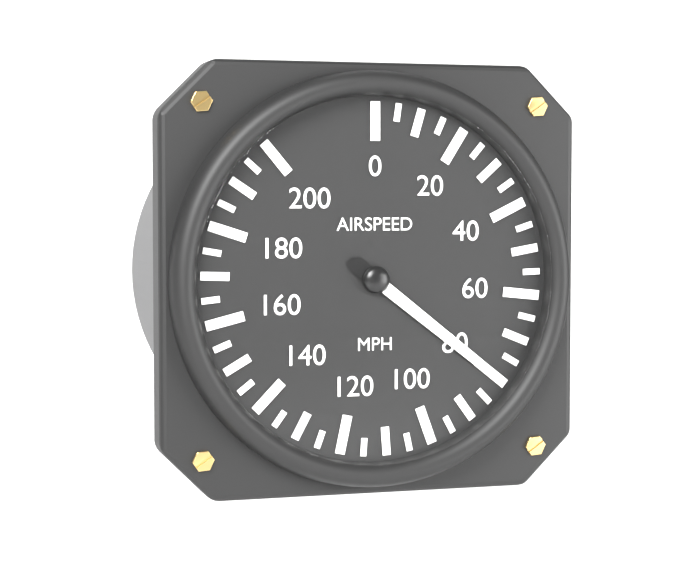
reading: 80 mph
